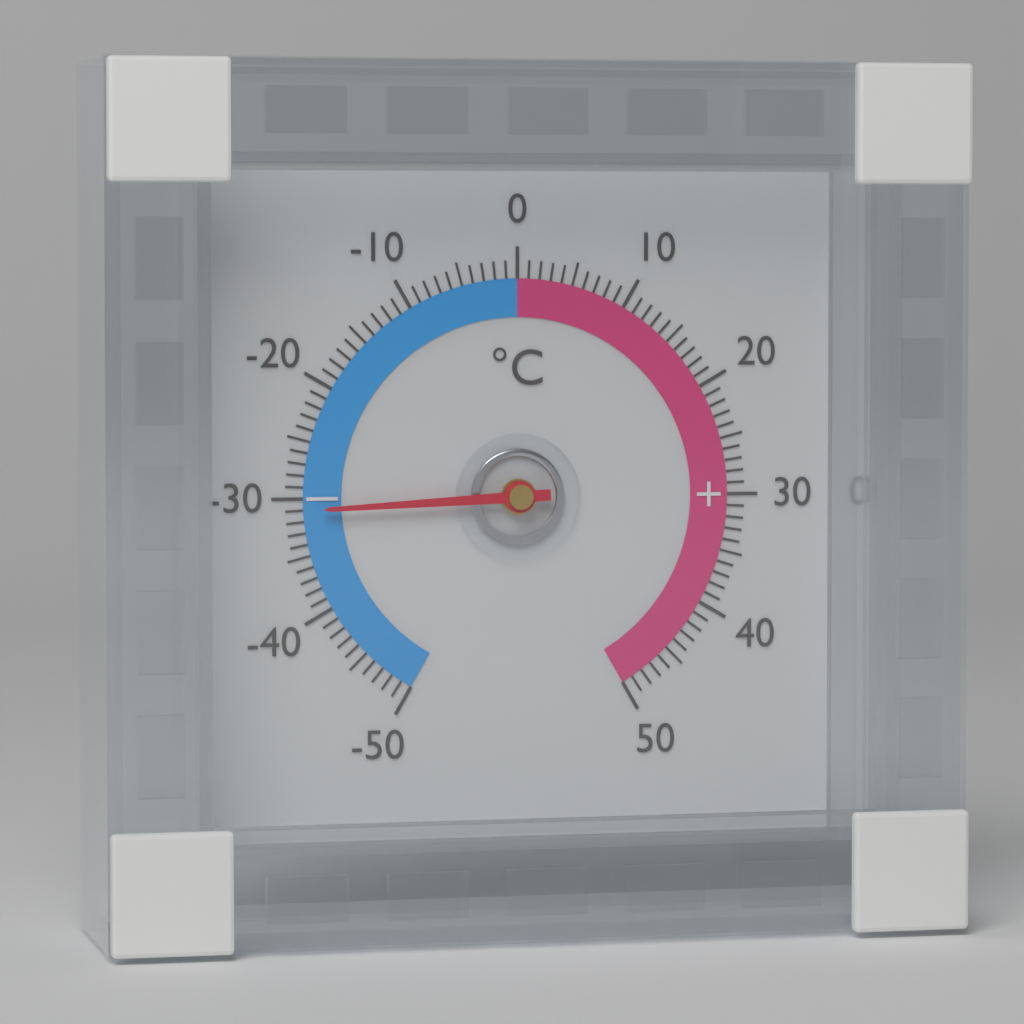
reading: -31 °C
